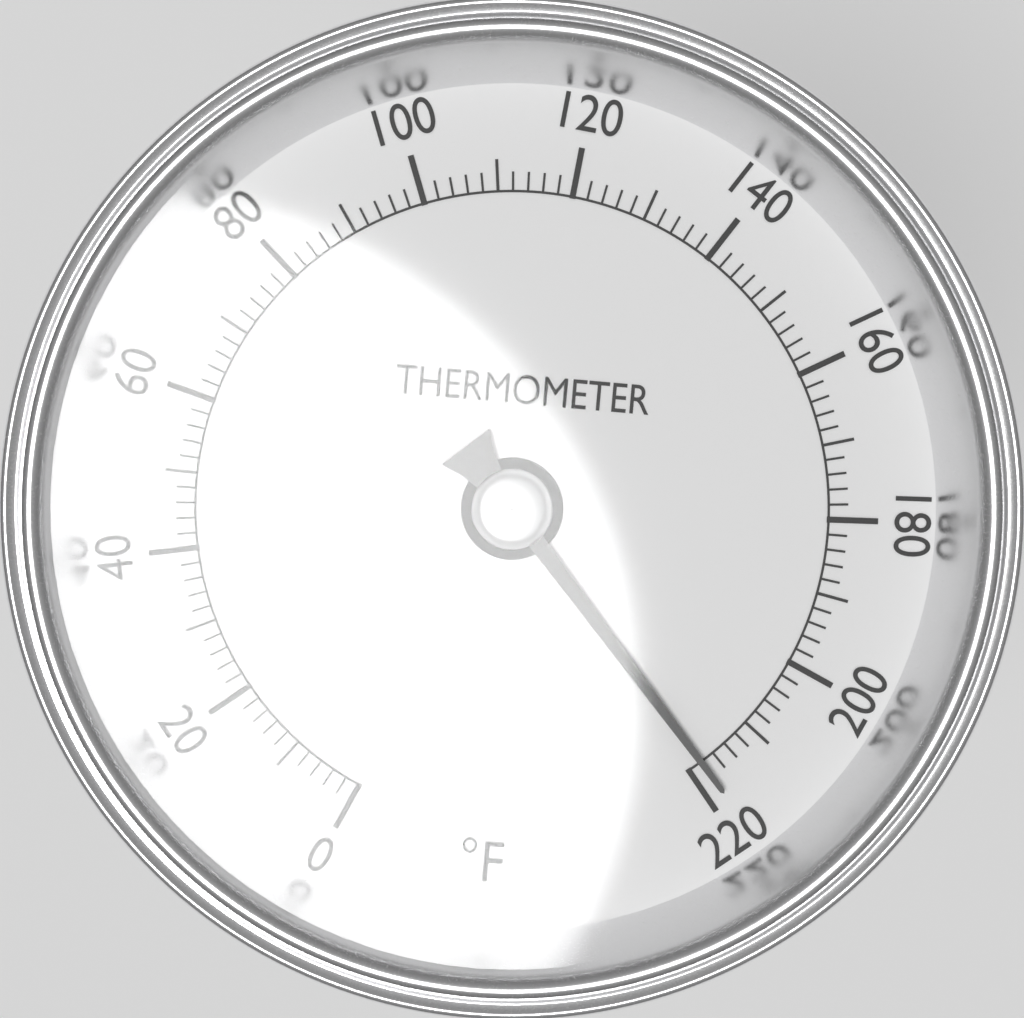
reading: 218 °F
